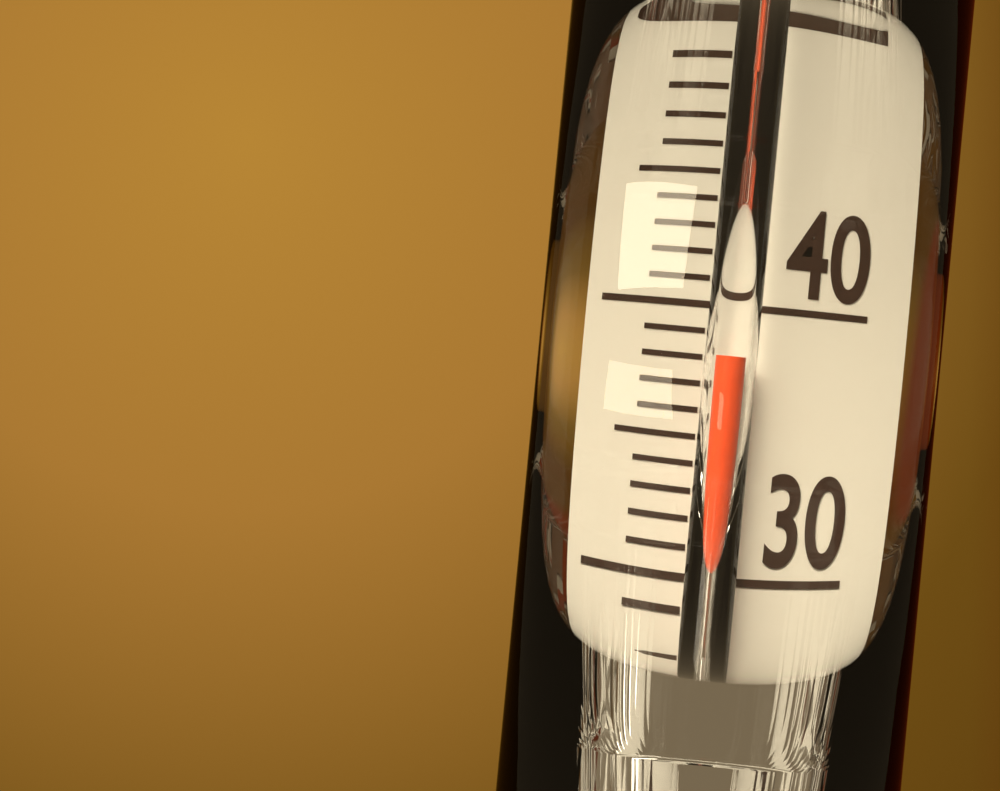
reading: 38 °C
